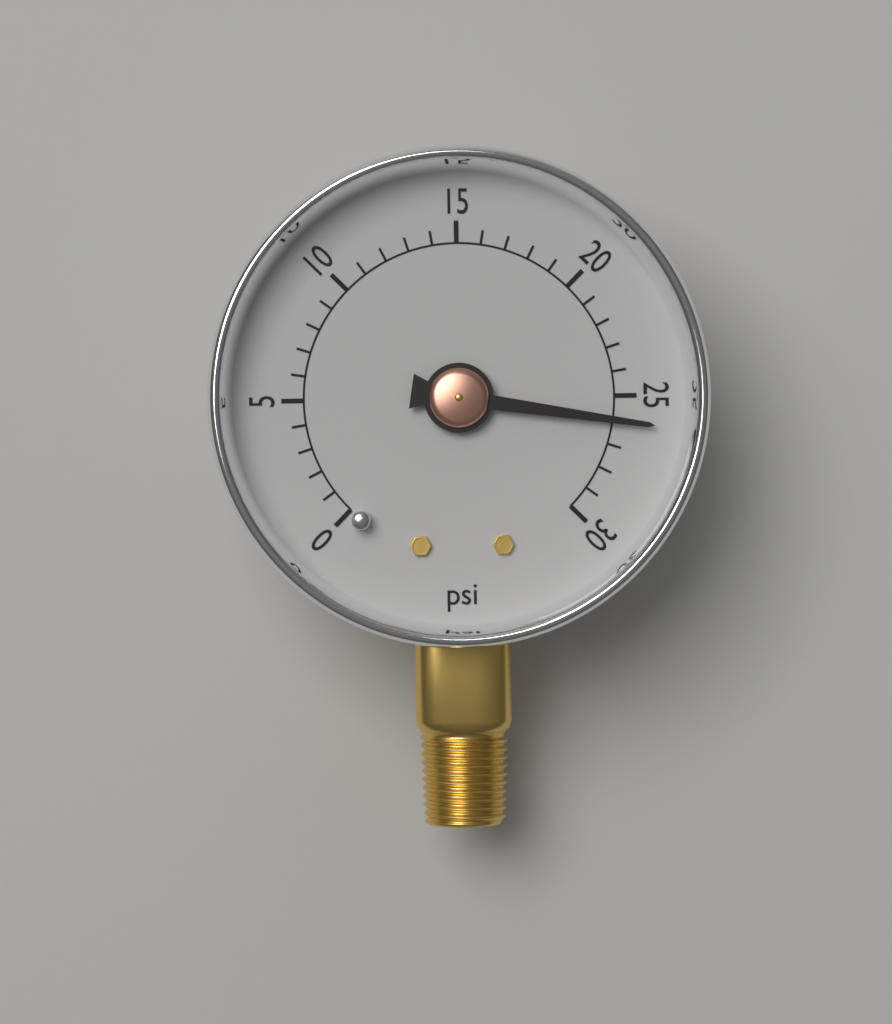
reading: 26 psi
